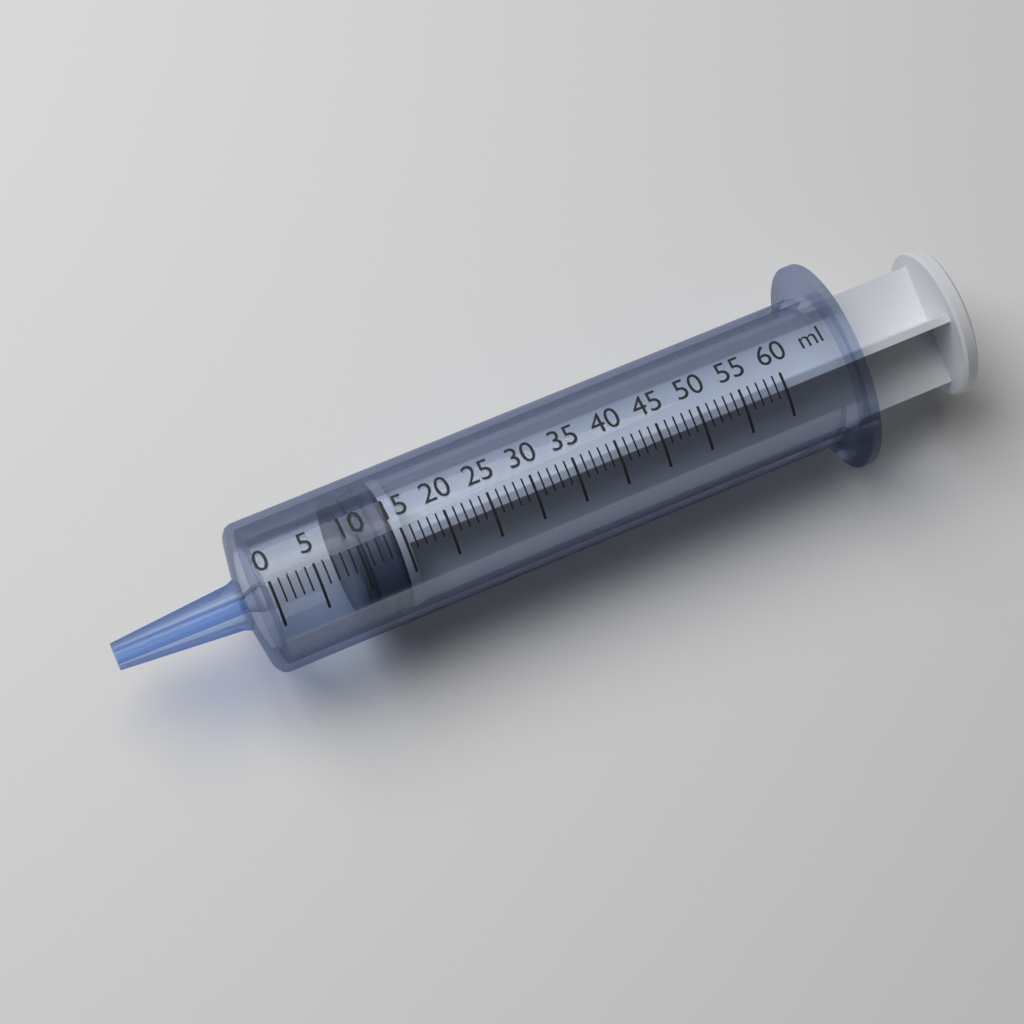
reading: 9 ml
